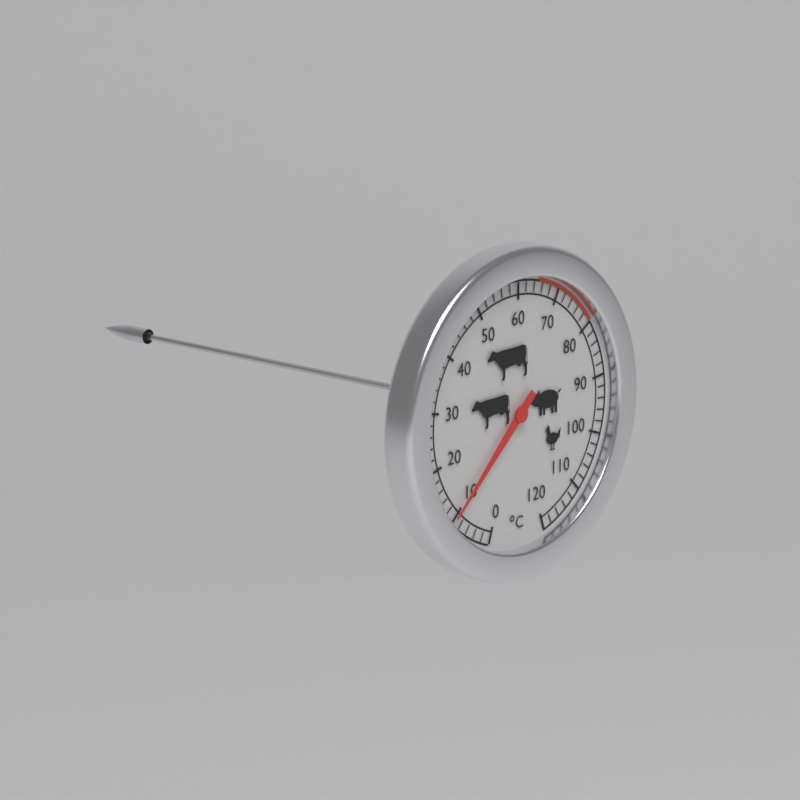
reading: 10 °C
